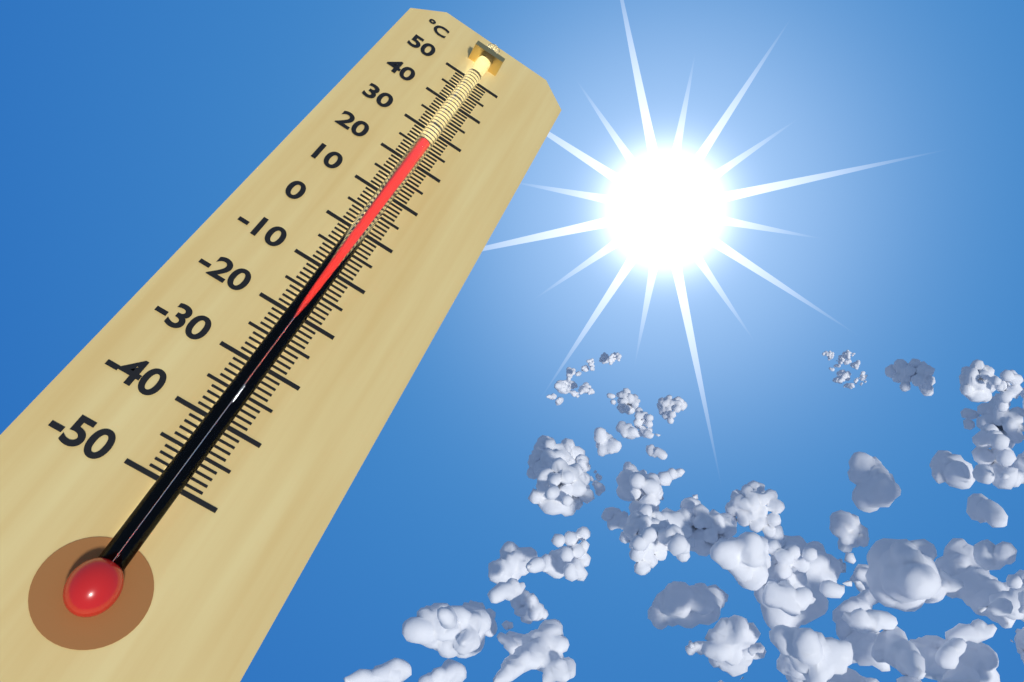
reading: 24 °C
